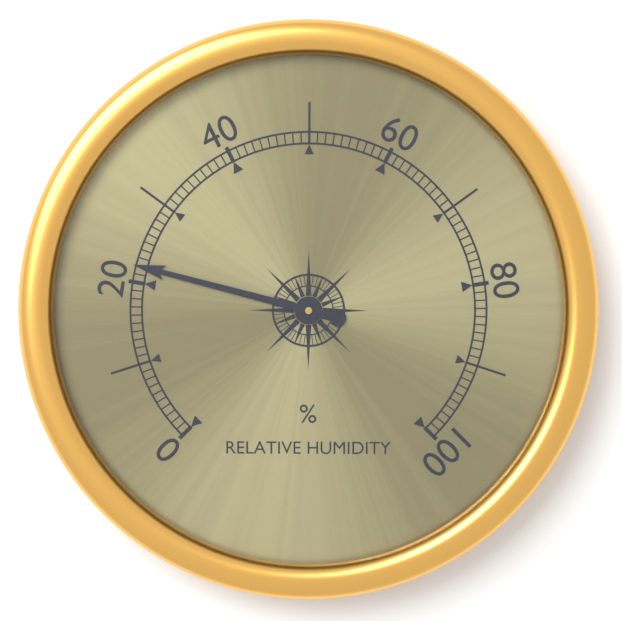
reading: 22 %
